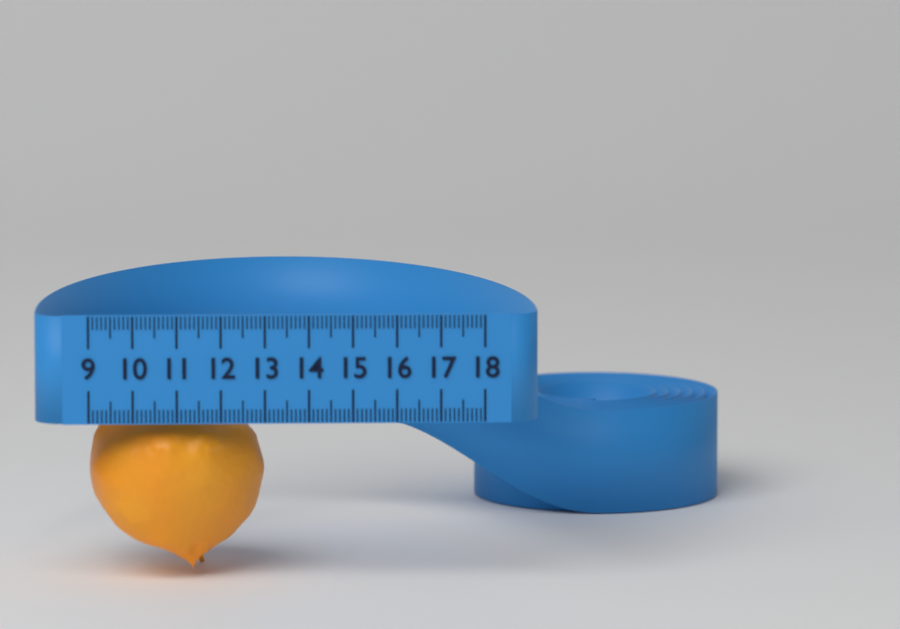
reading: 13.0 (no unit)
